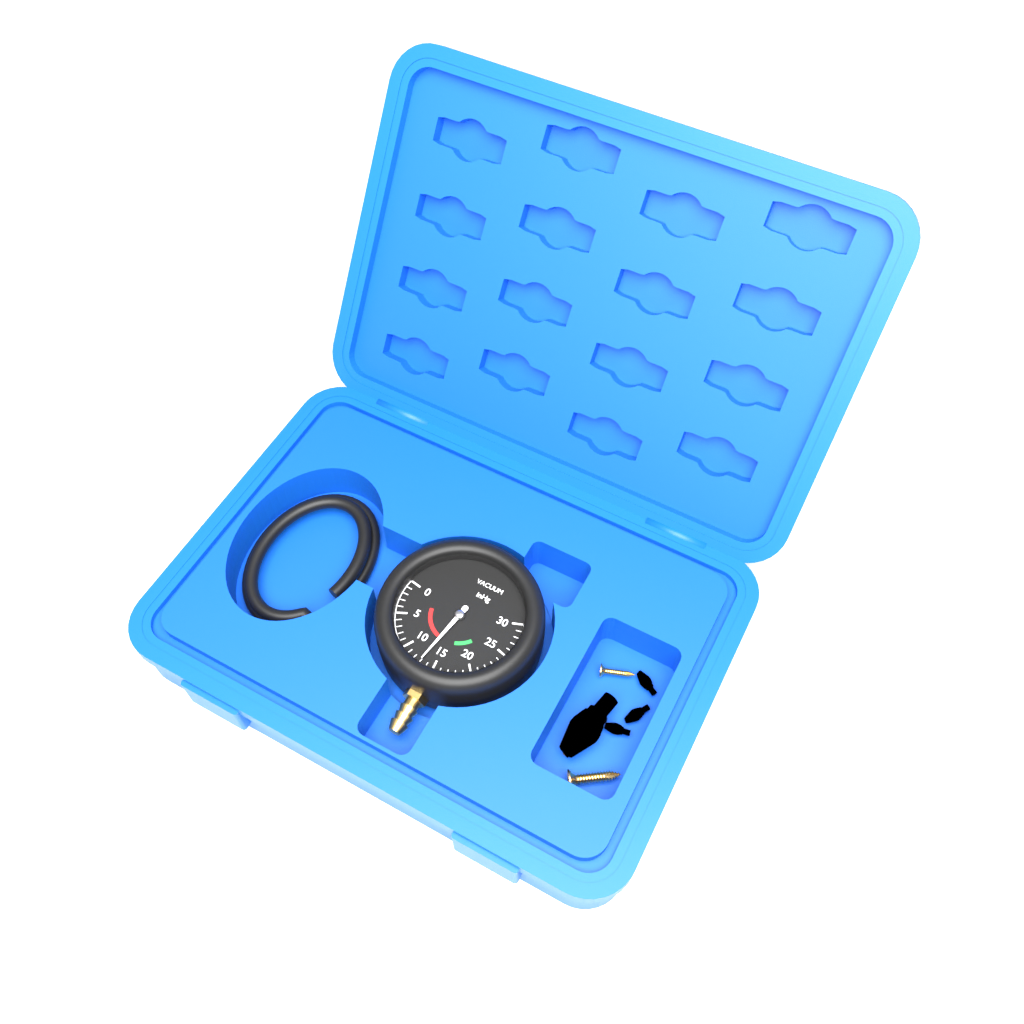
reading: 13 inHg
